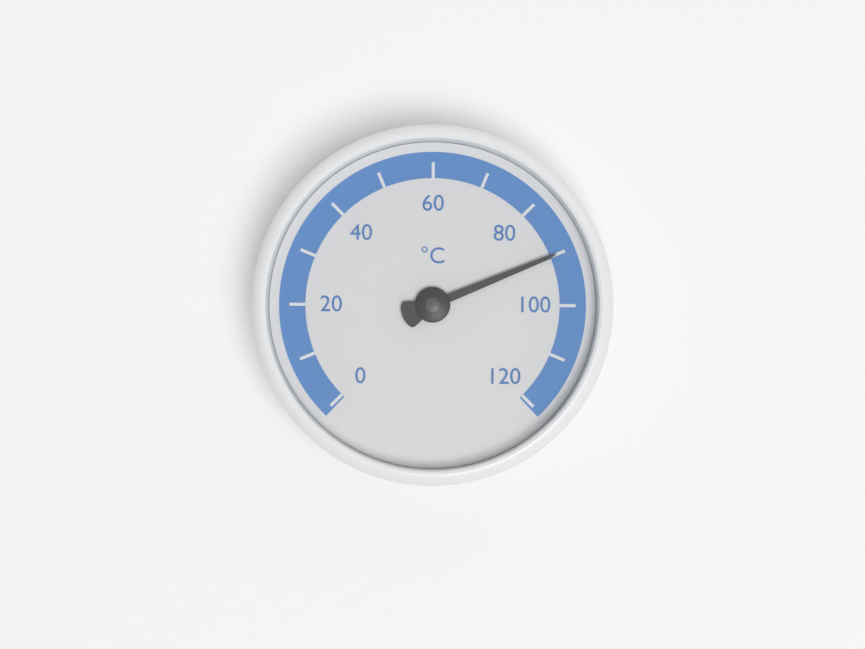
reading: 90 °C
